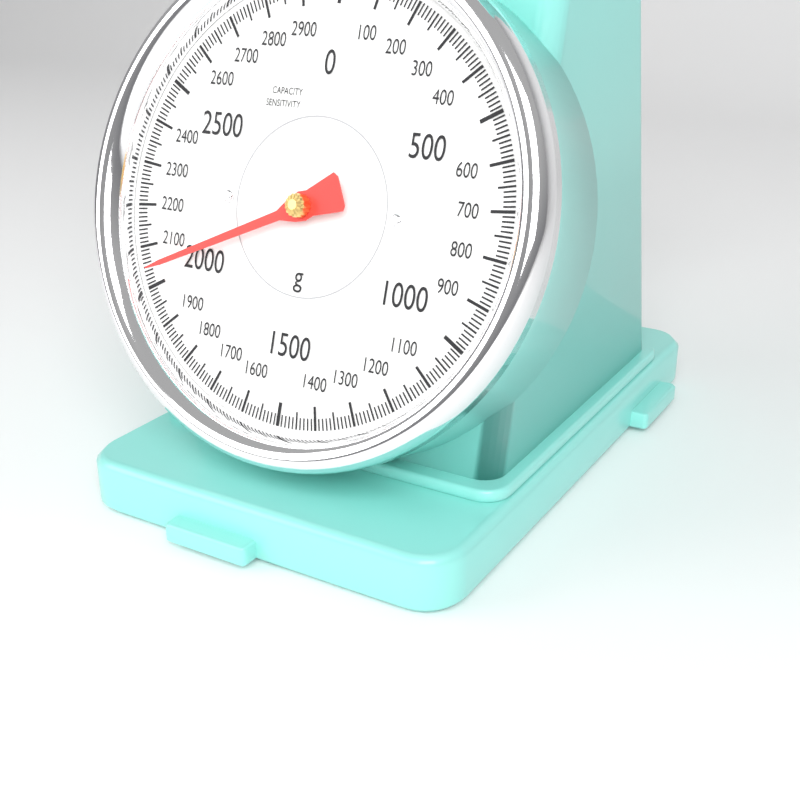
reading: 2040 g
